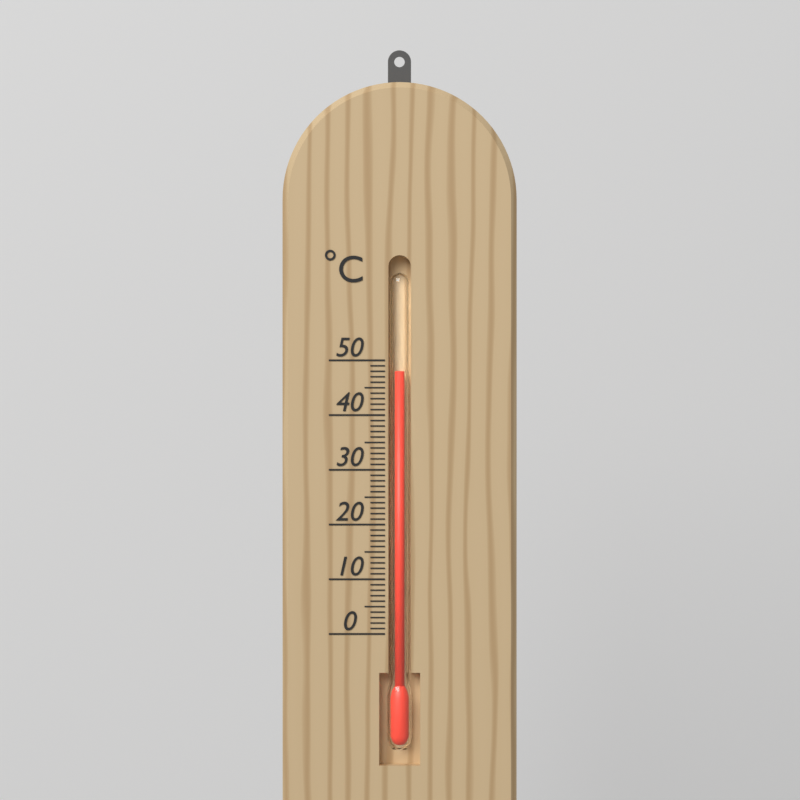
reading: 48 °C
